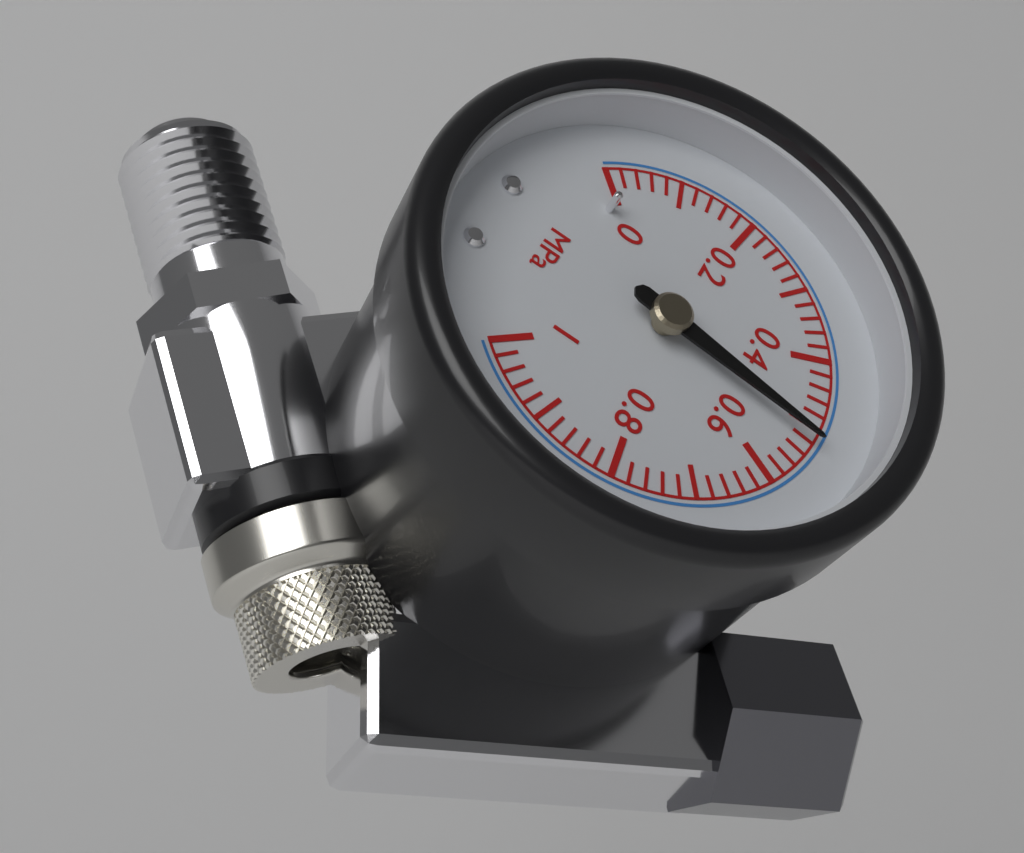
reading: 0.52 MPa
